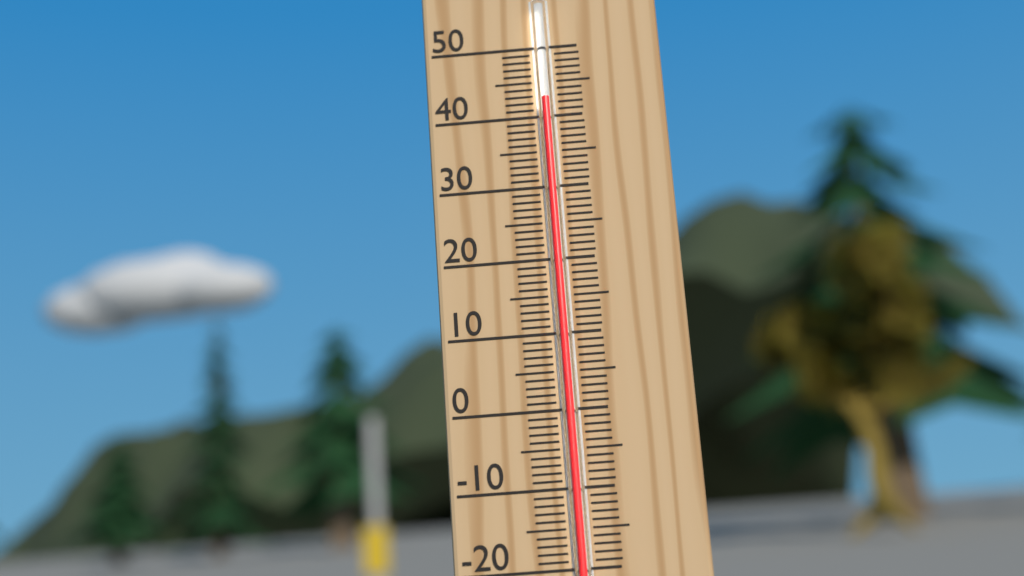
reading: 42 °C
